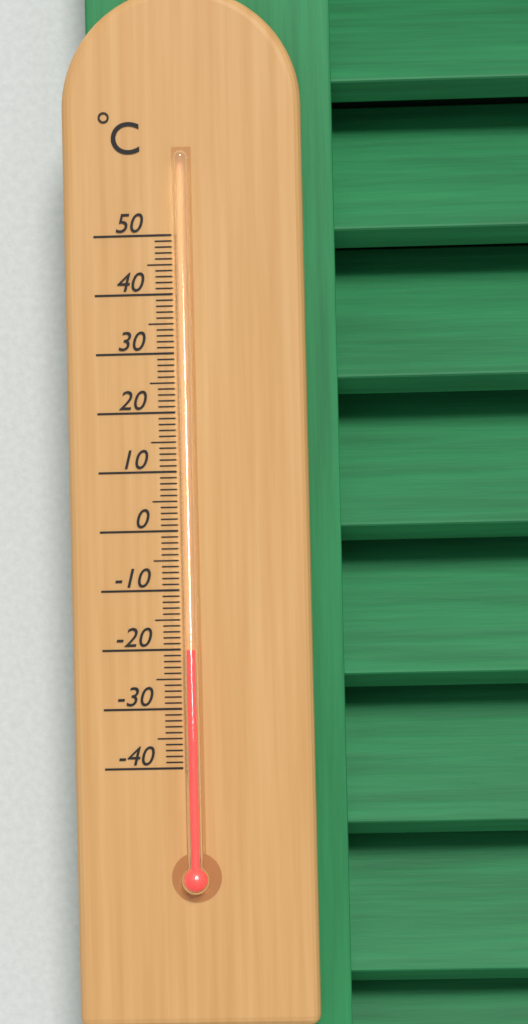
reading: -20 °C
